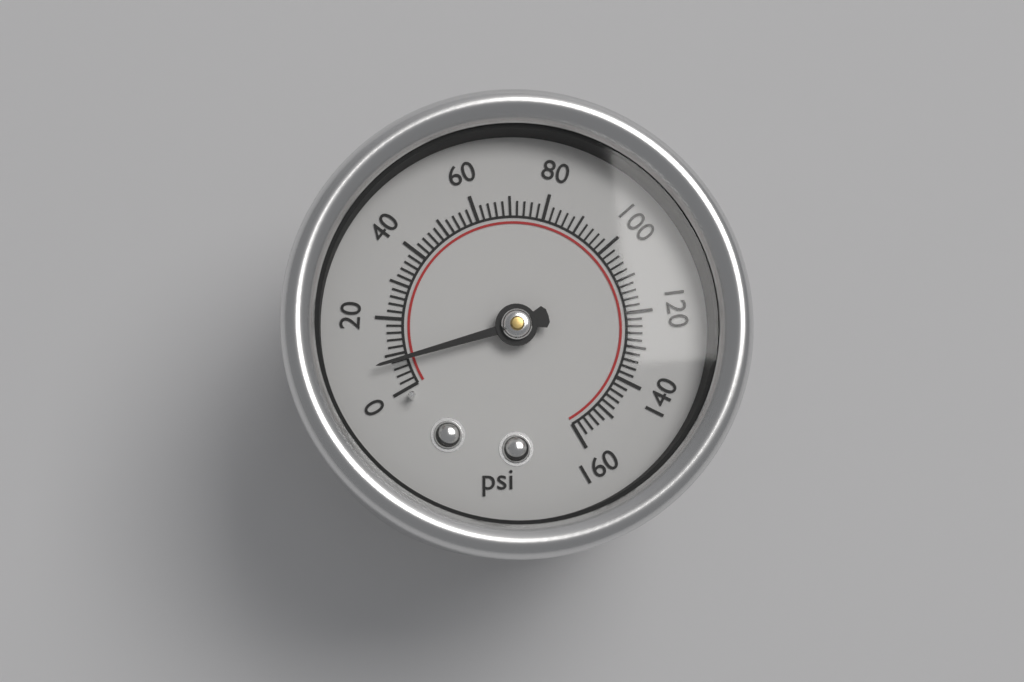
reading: 8 psi
